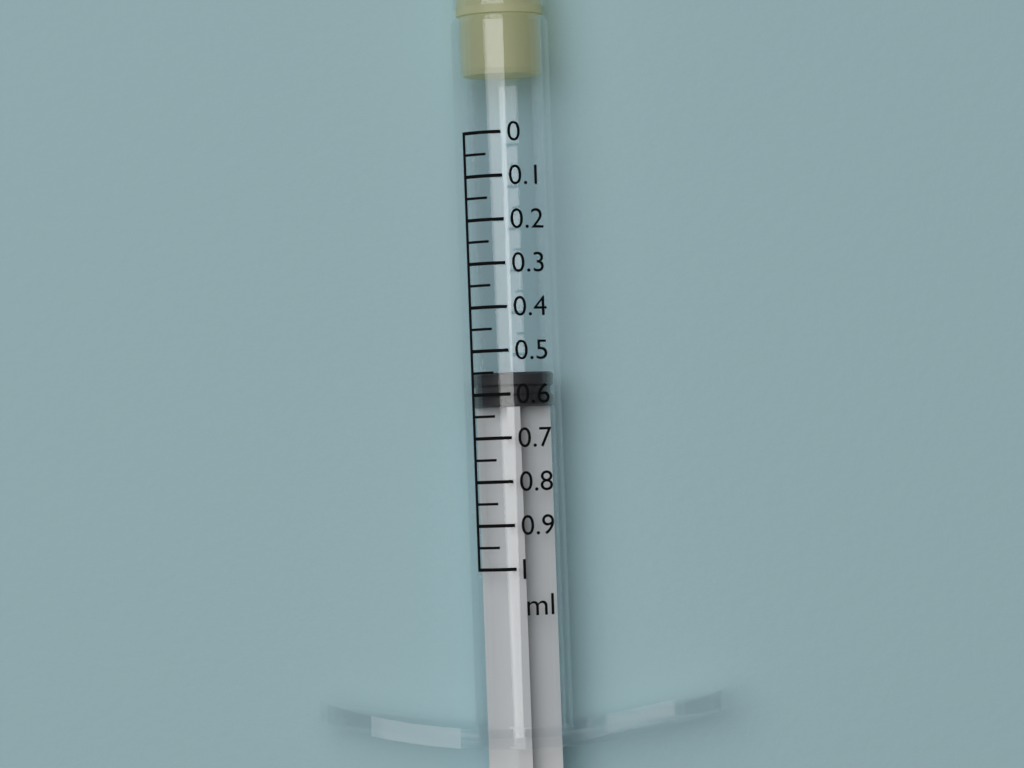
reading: 0.55 ml
